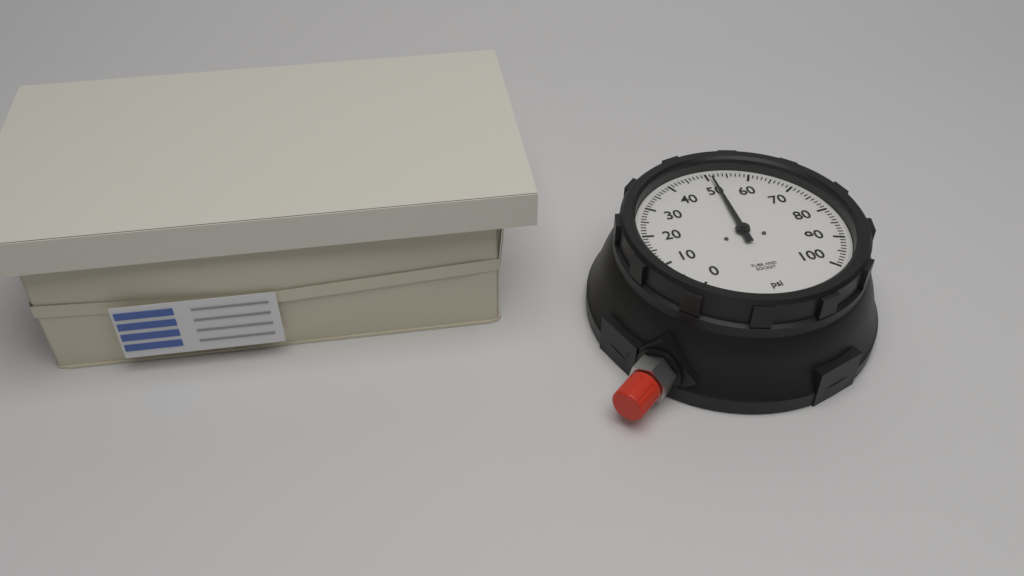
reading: 51 psi
